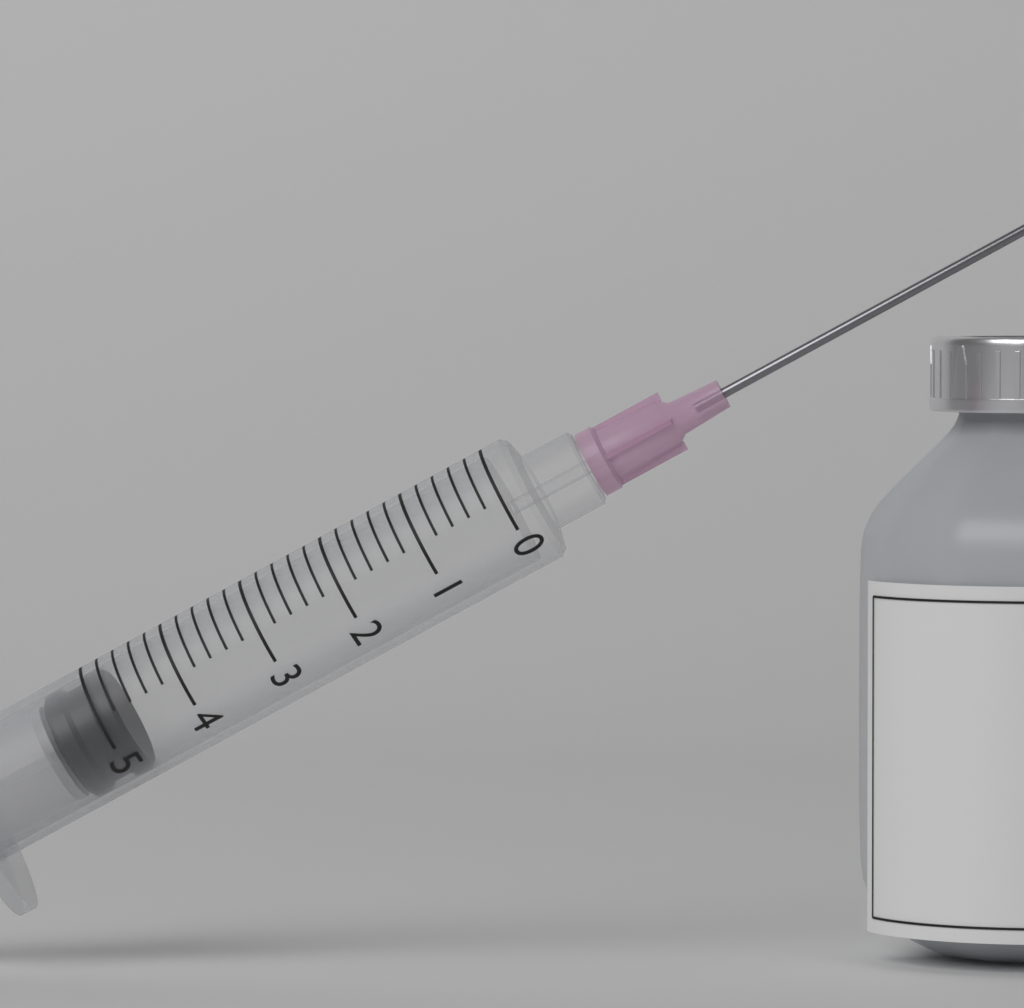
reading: 4.8 (no unit)
